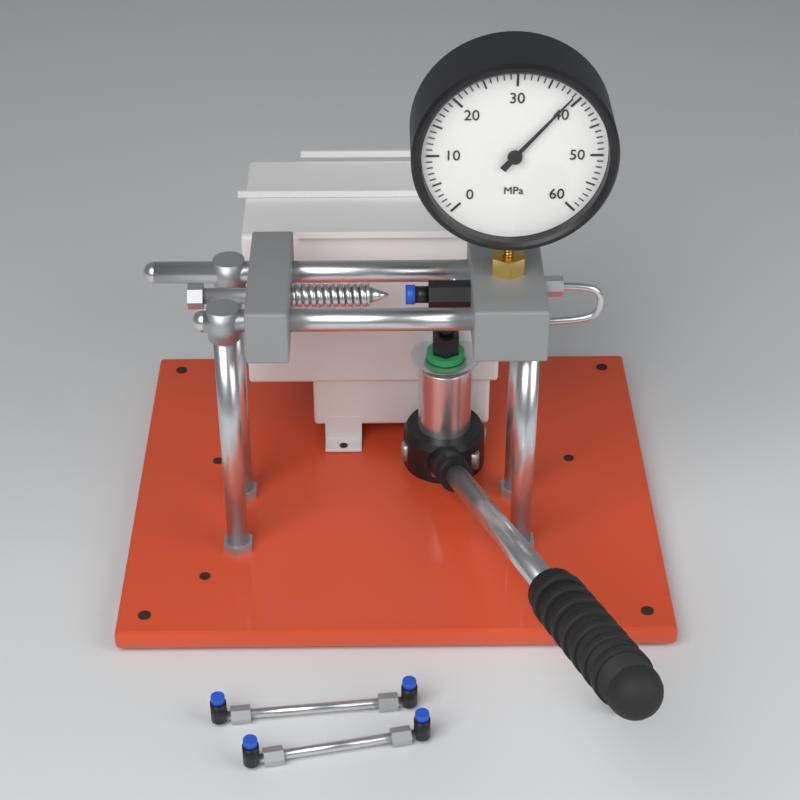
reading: 39 MPa
